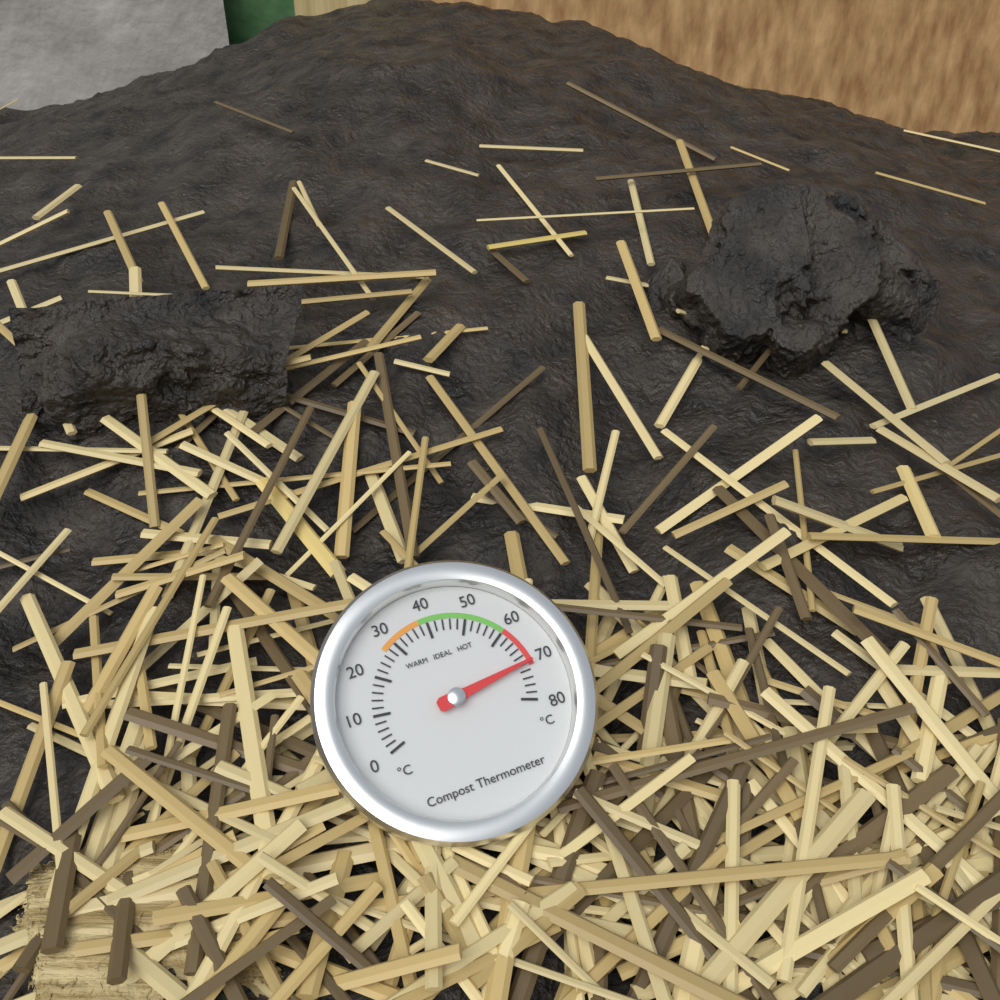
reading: 70 °C
